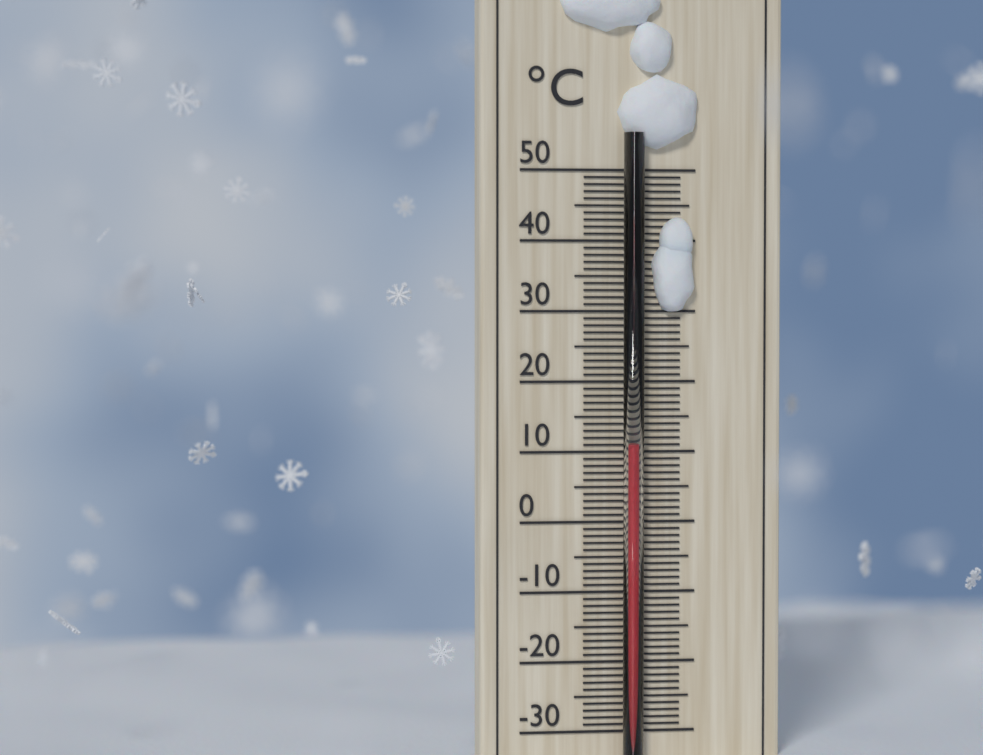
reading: 11 °C
